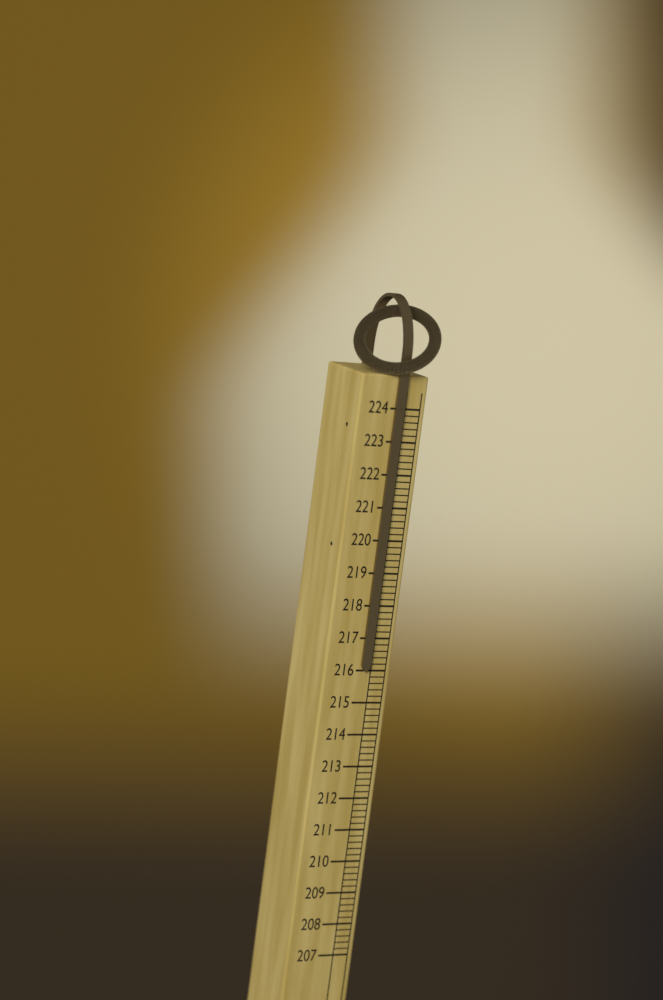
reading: 216.0 (no unit)
